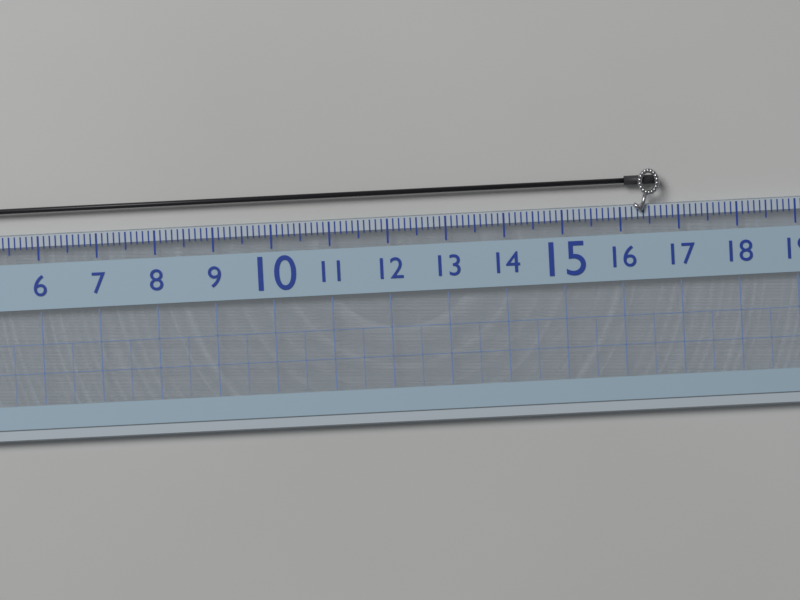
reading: 16.7 (no unit)
